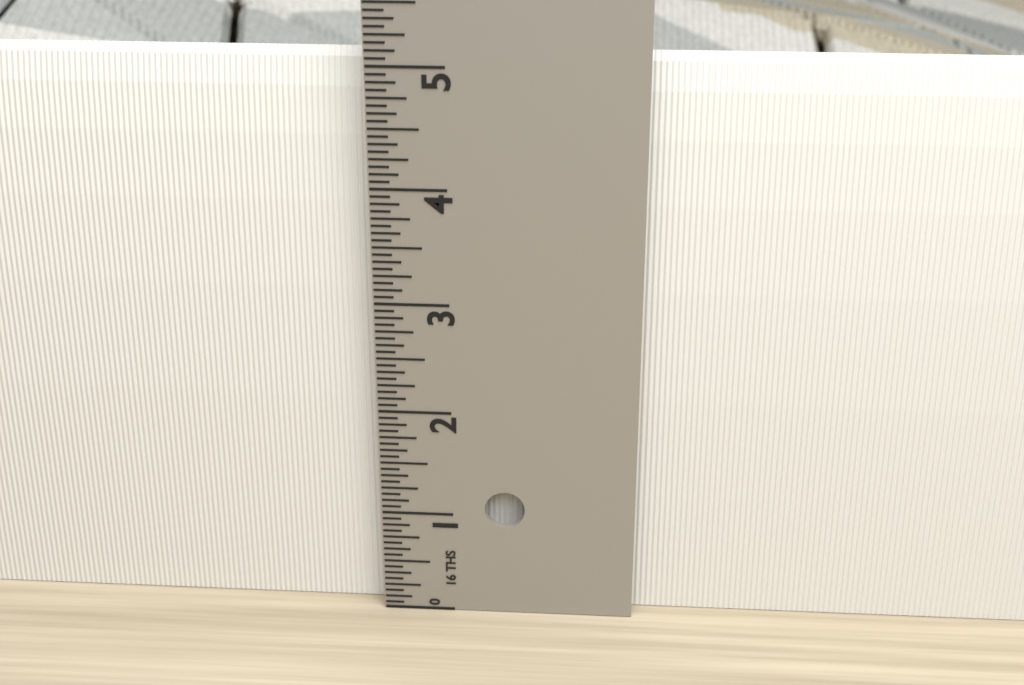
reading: 5.0625 in
